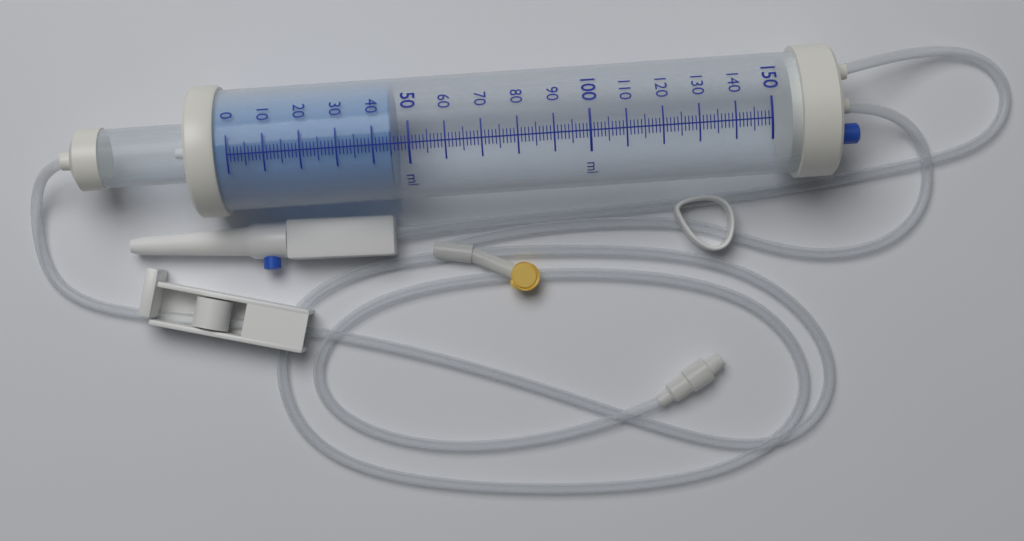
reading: 45 ml
